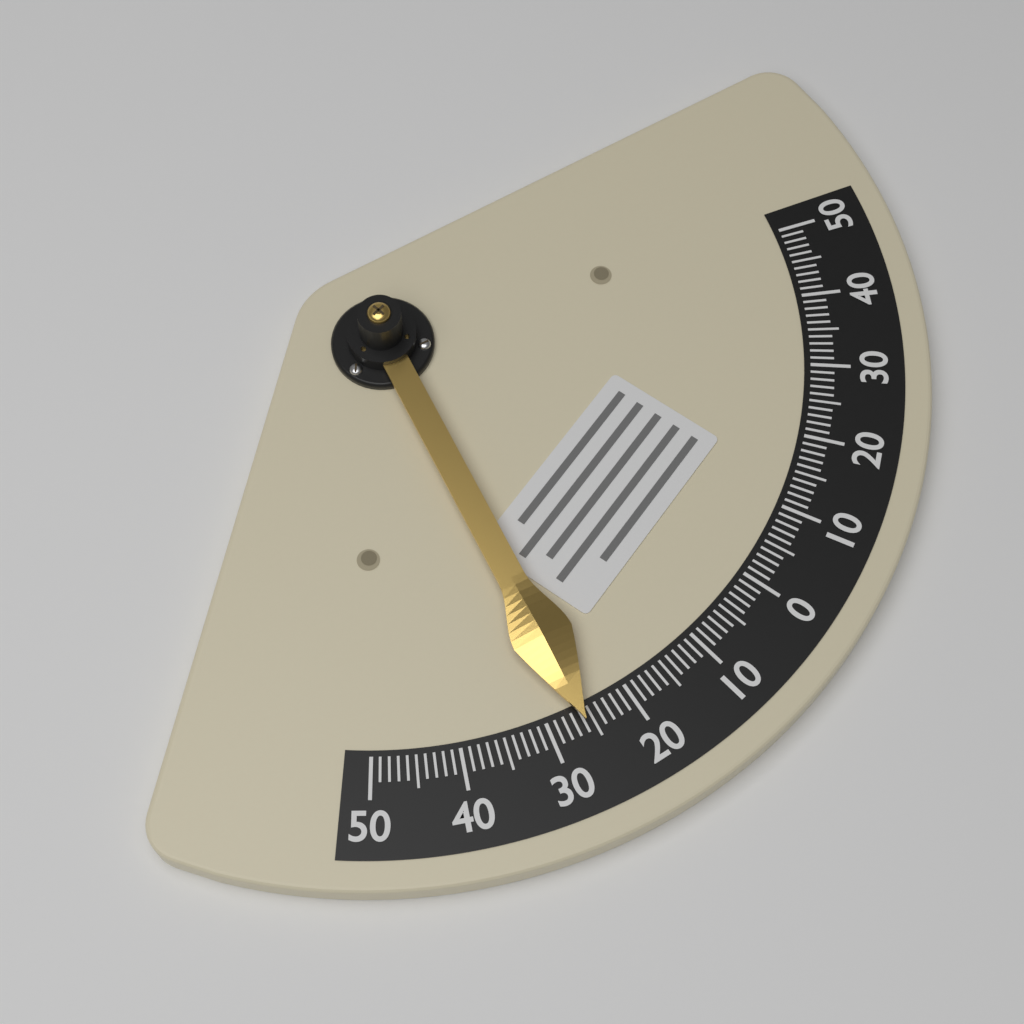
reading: -26 (no unit)
